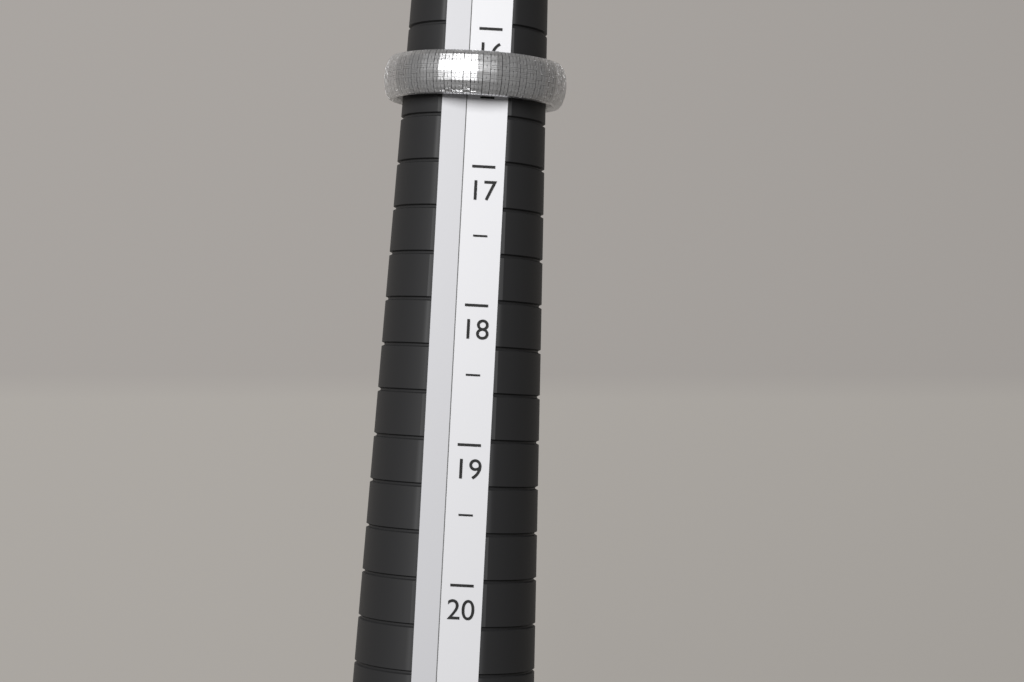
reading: 16.5 (no unit)
